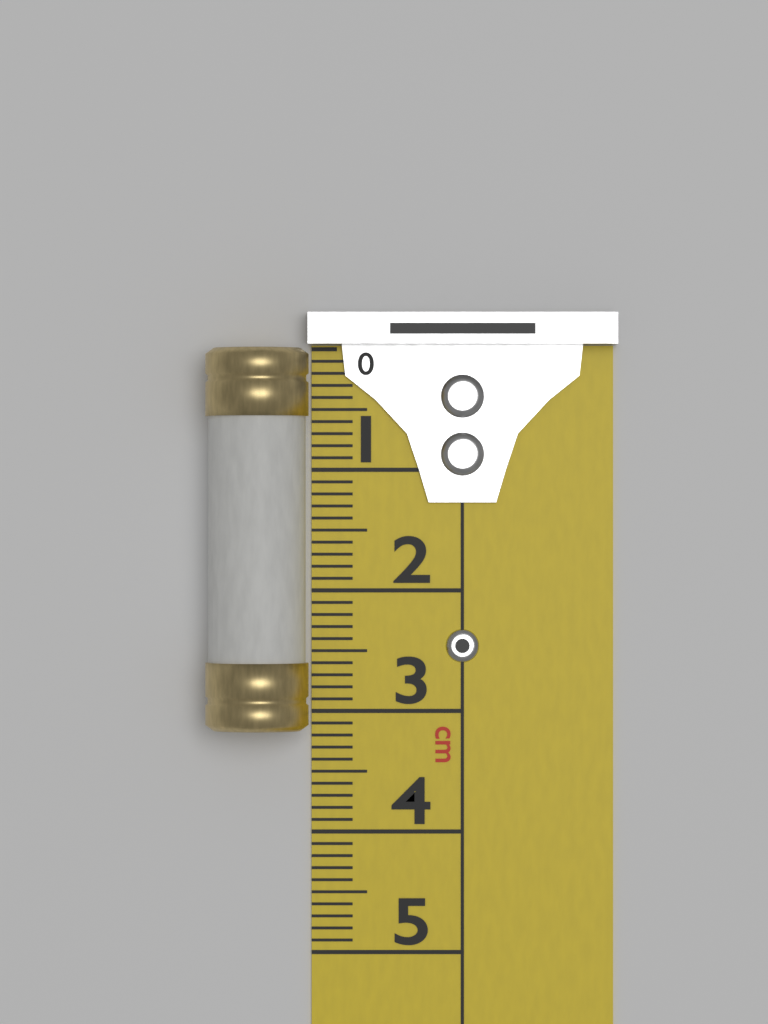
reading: 3.15 cm
